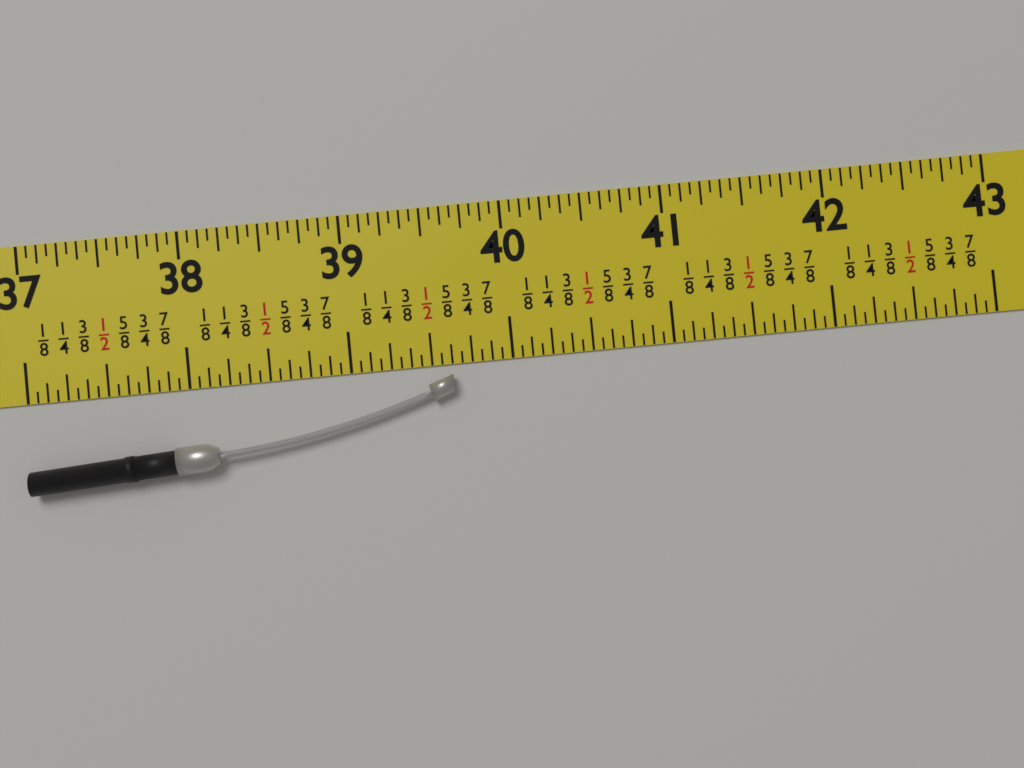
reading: 39.6250 in
